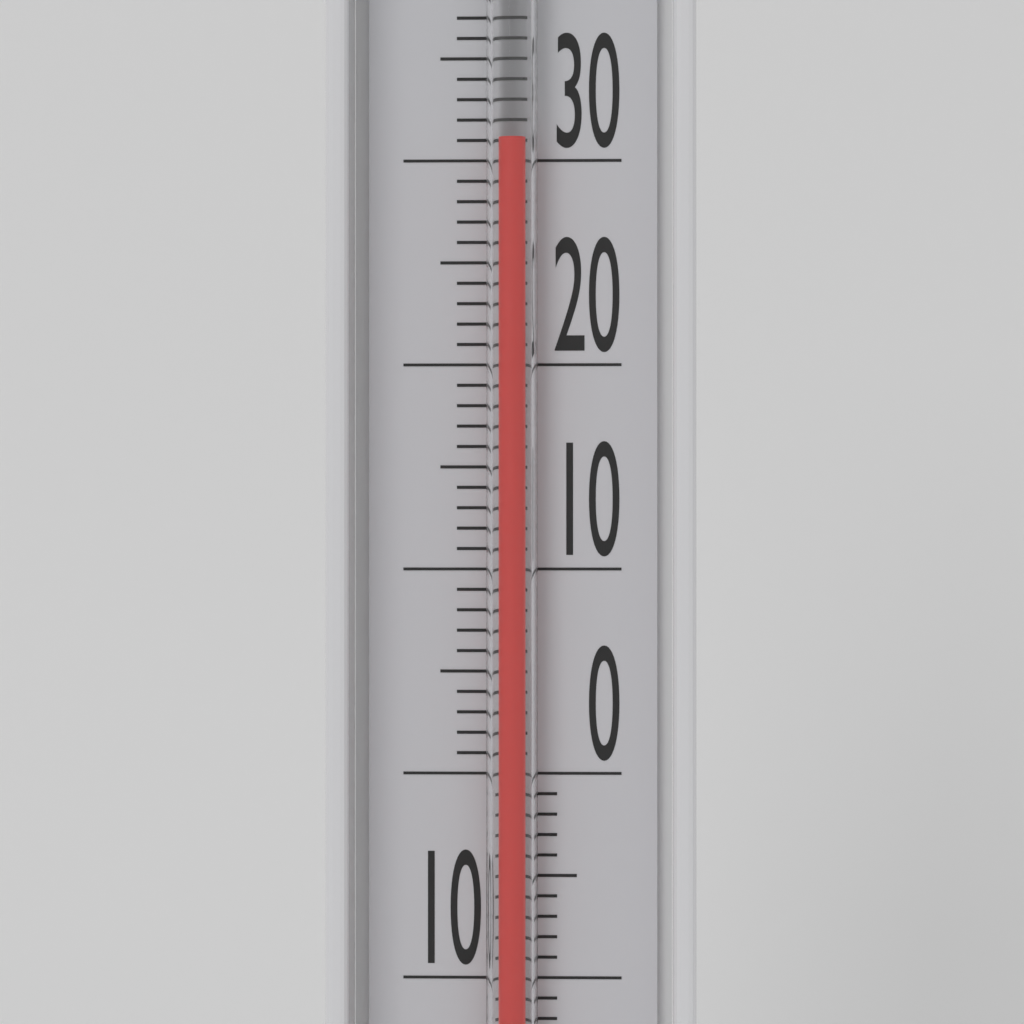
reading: 31 °C
